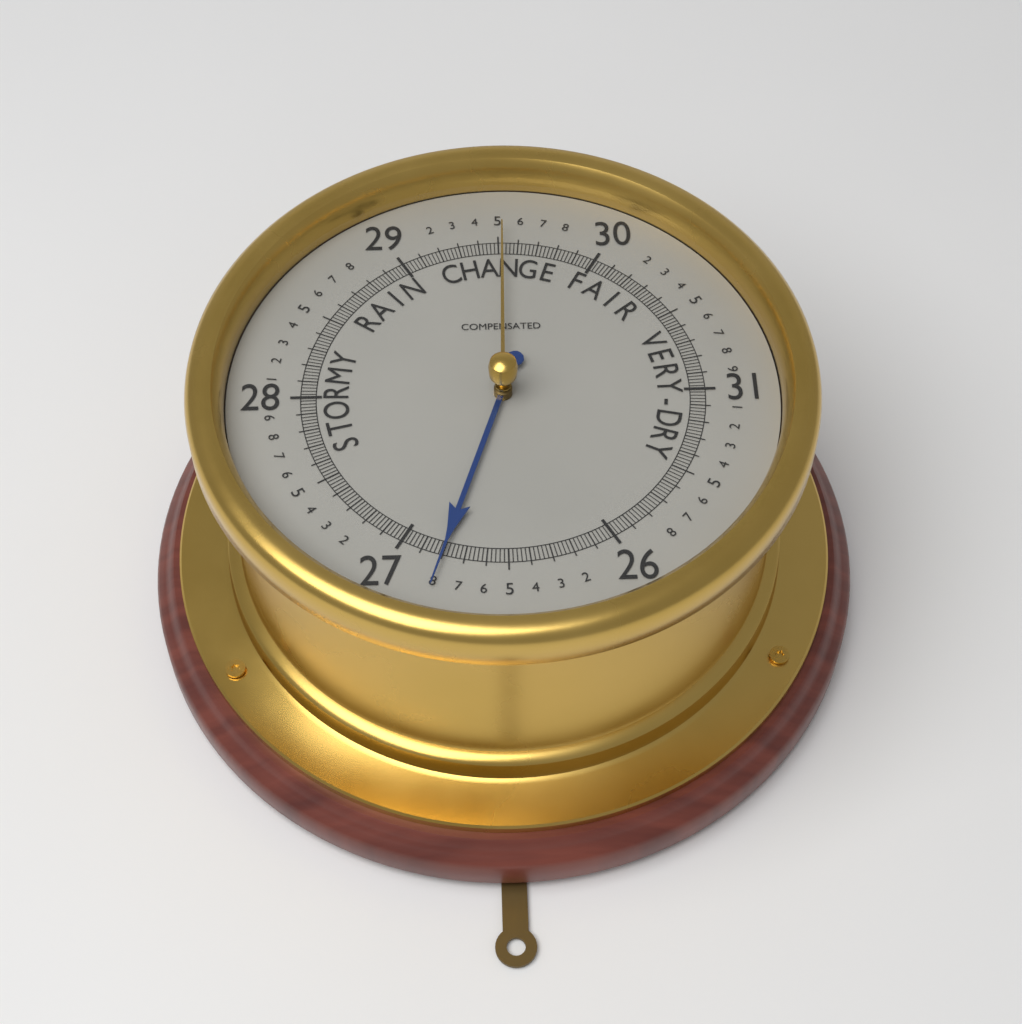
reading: 26.80 (no unit)
